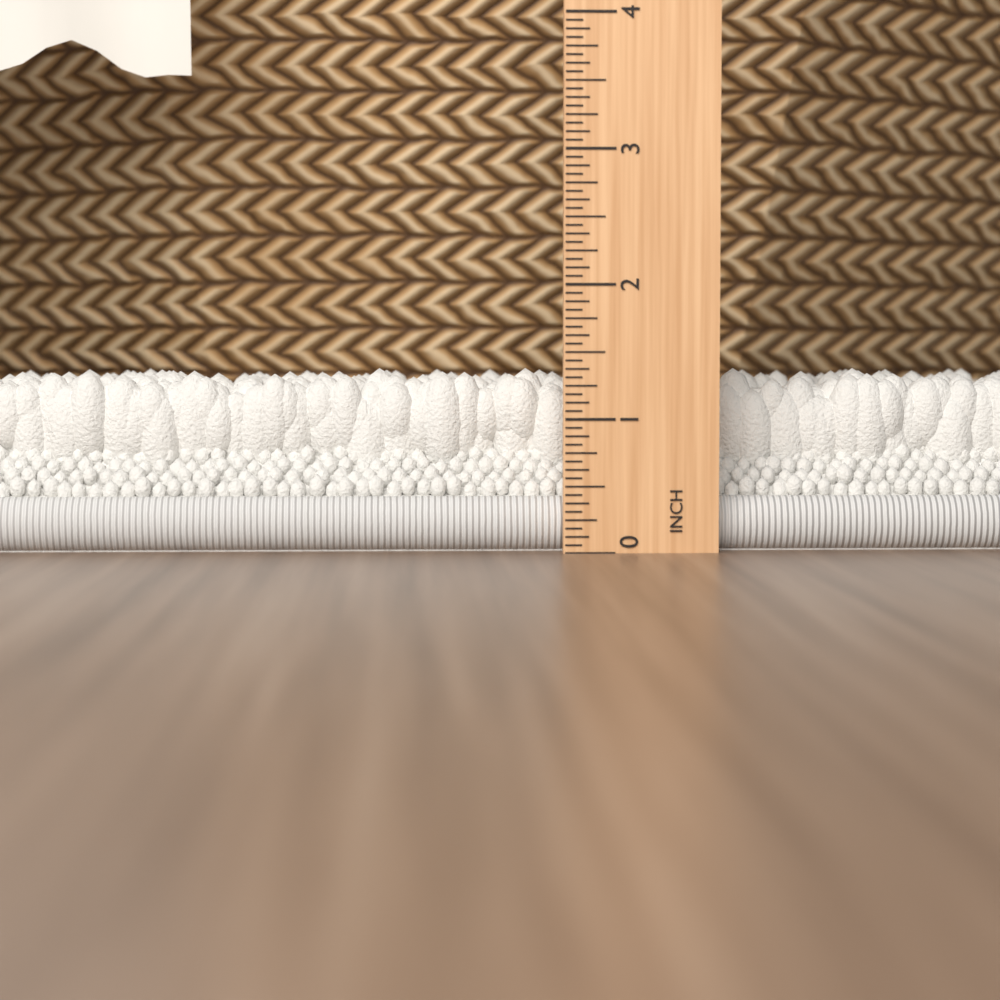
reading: 1.3750 in
